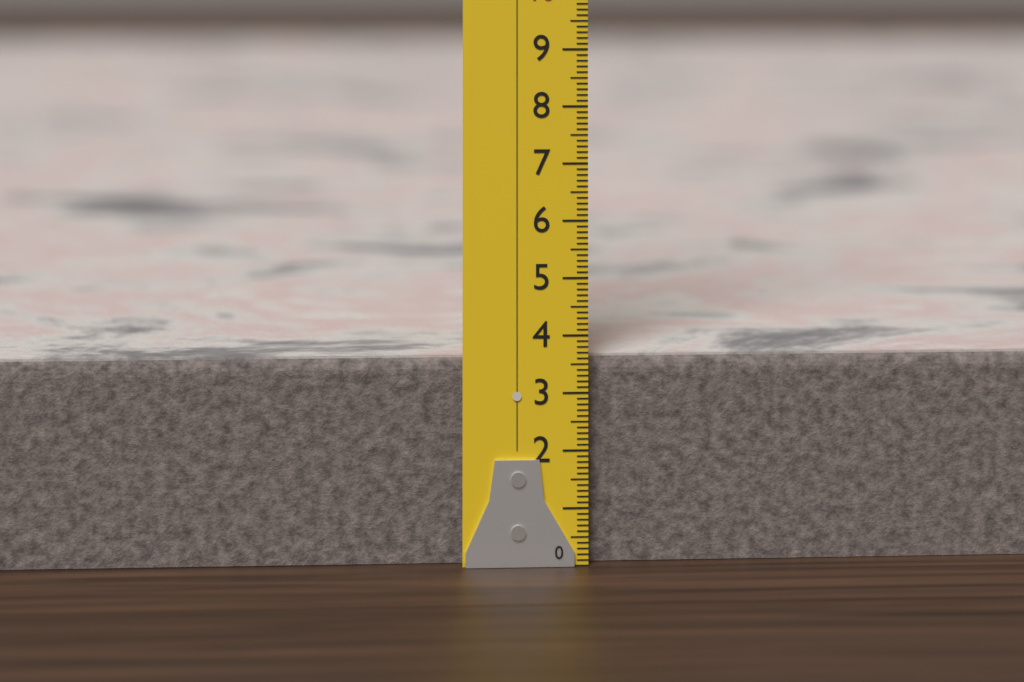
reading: 3.6 (no unit)
